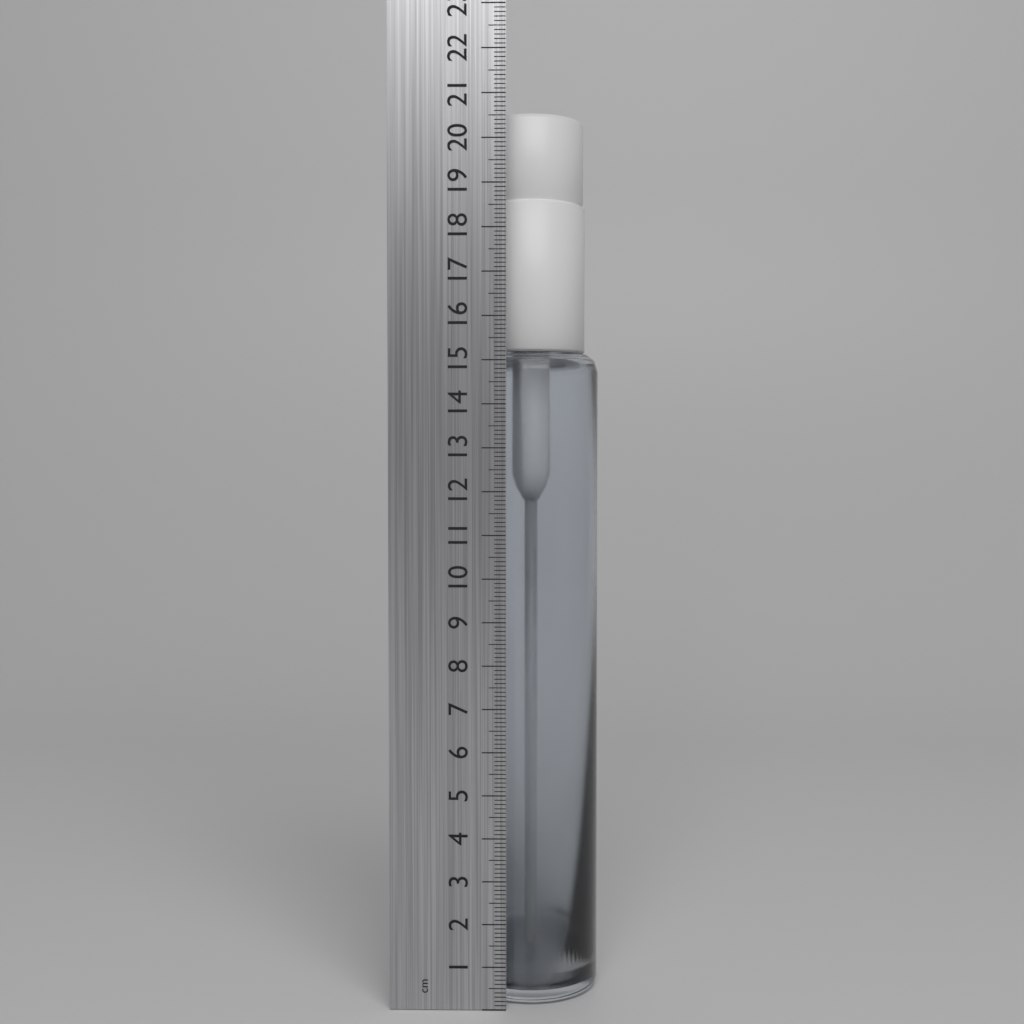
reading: 20.7 cm
